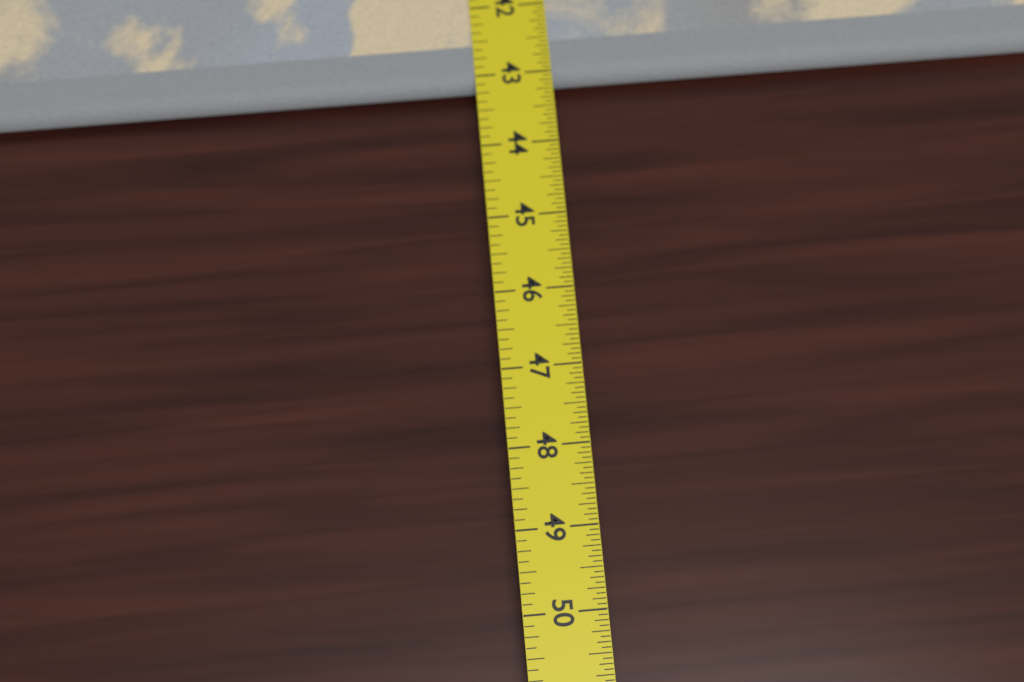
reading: 43.1250 in
